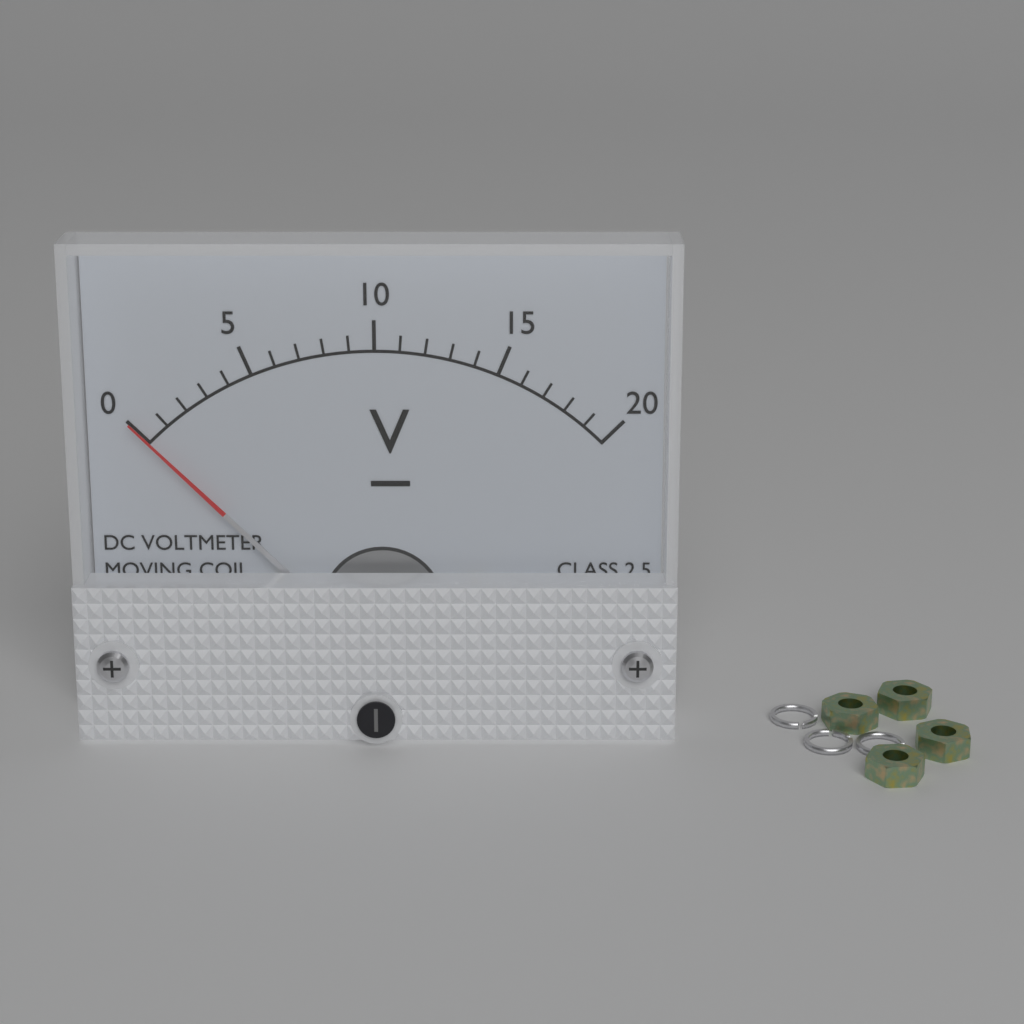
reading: 0 V
